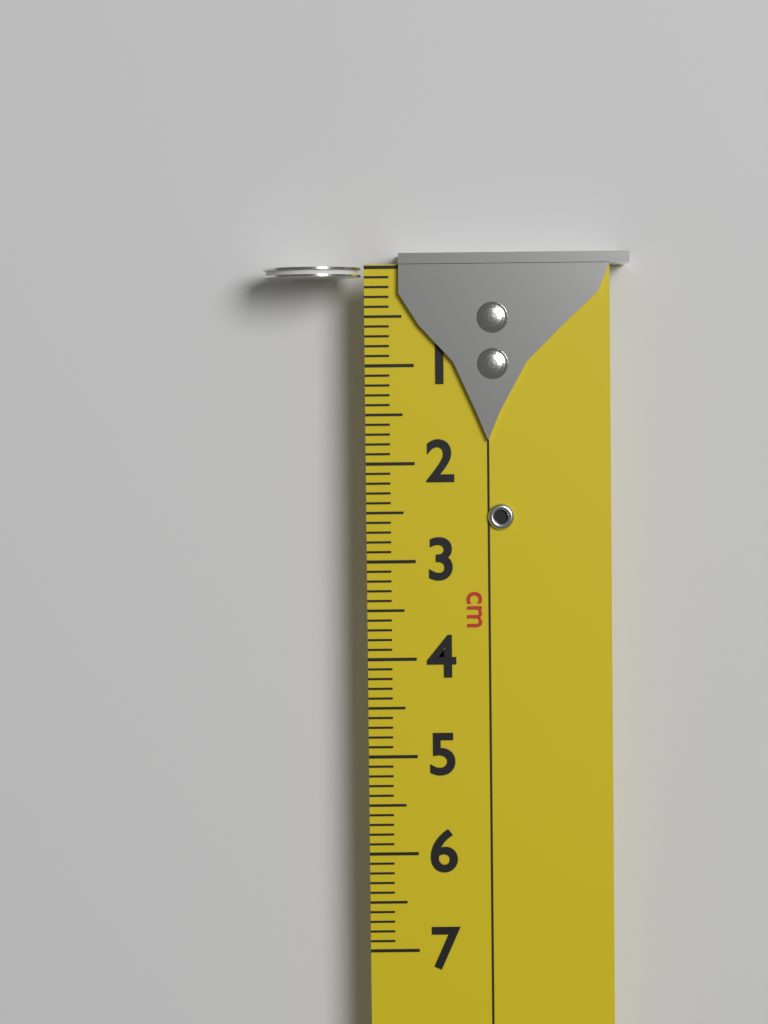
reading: 0.1 cm
